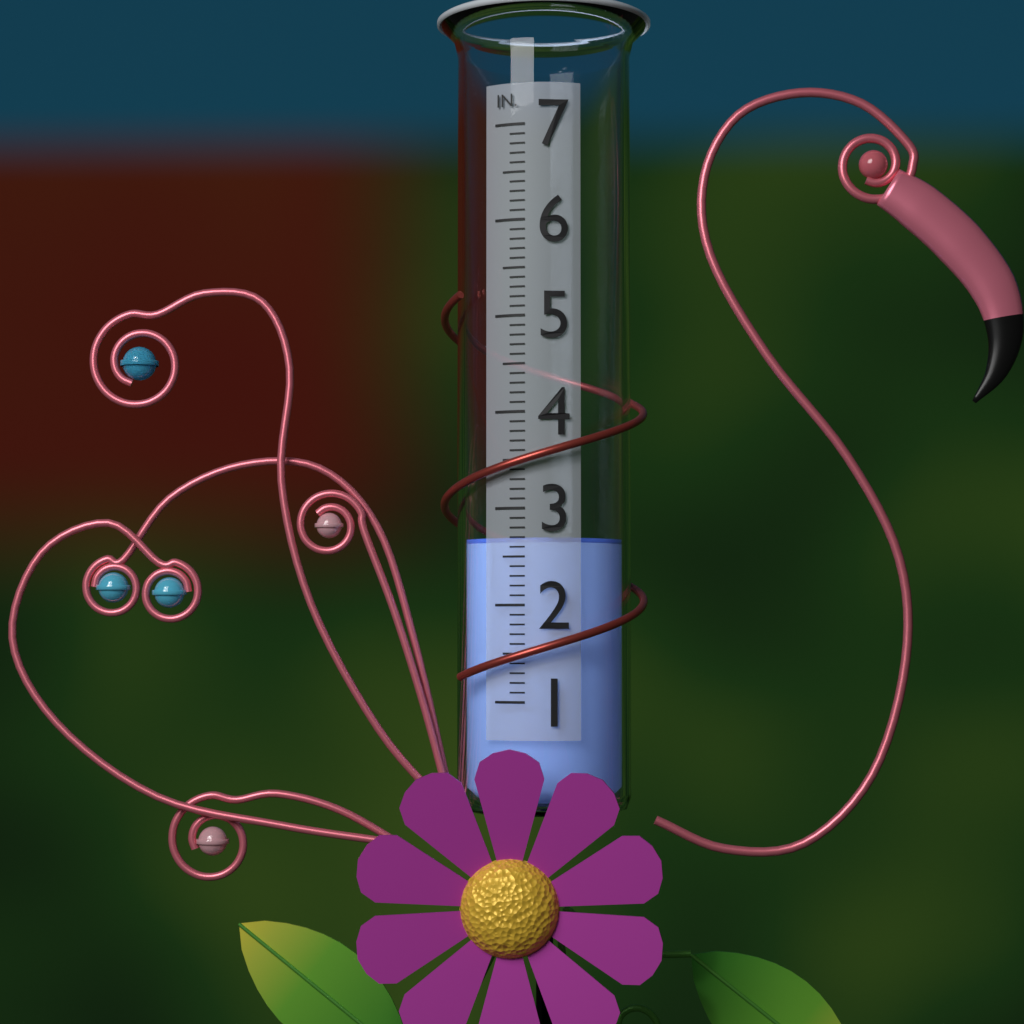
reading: 2.7 in
